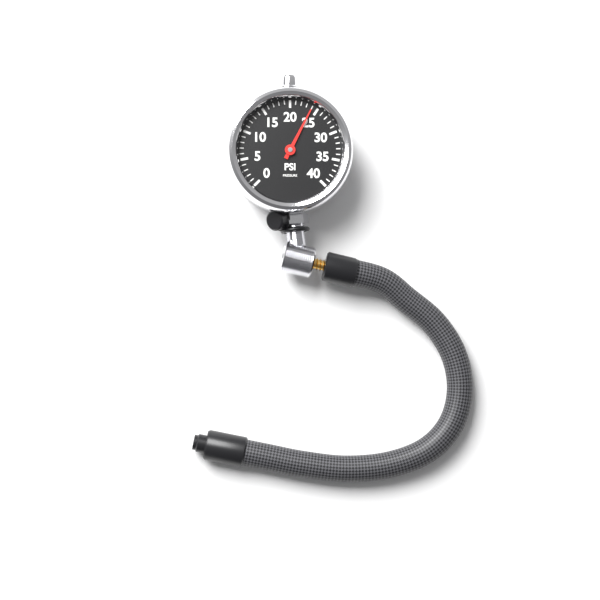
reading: 24 psi
